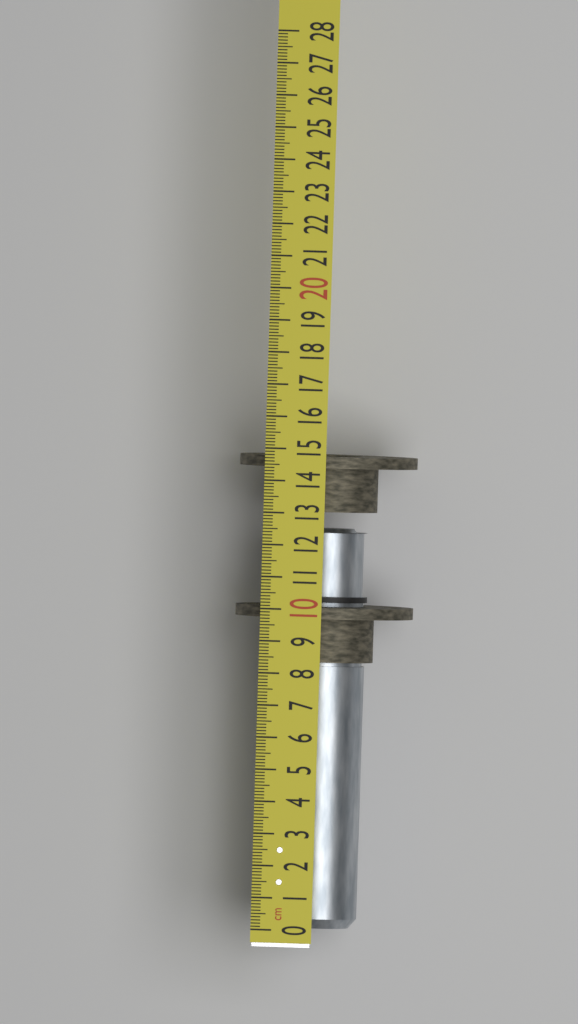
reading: 12.5 cm
